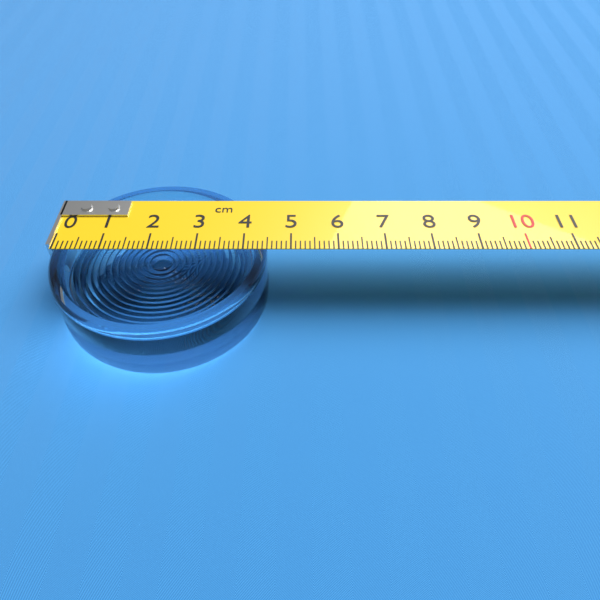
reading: 4.5 cm
